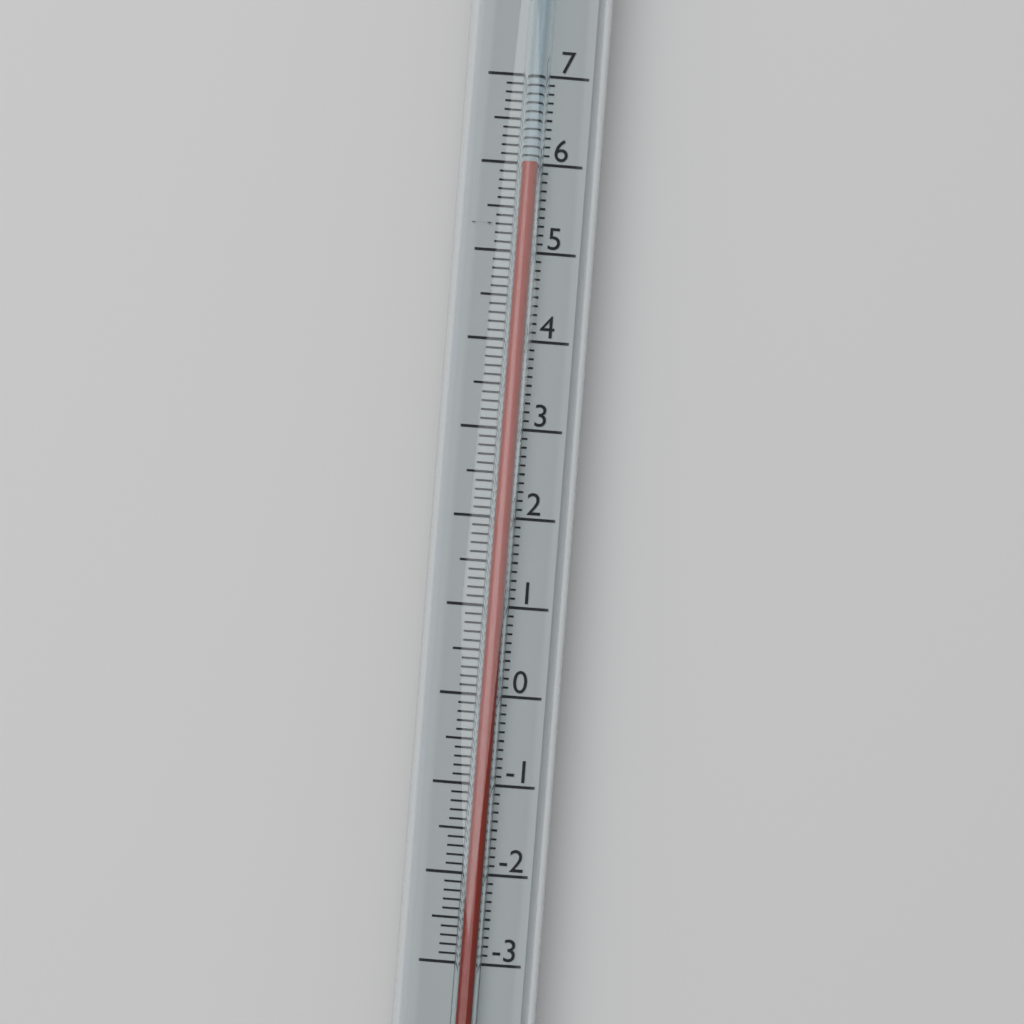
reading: 6.0 (no unit)
